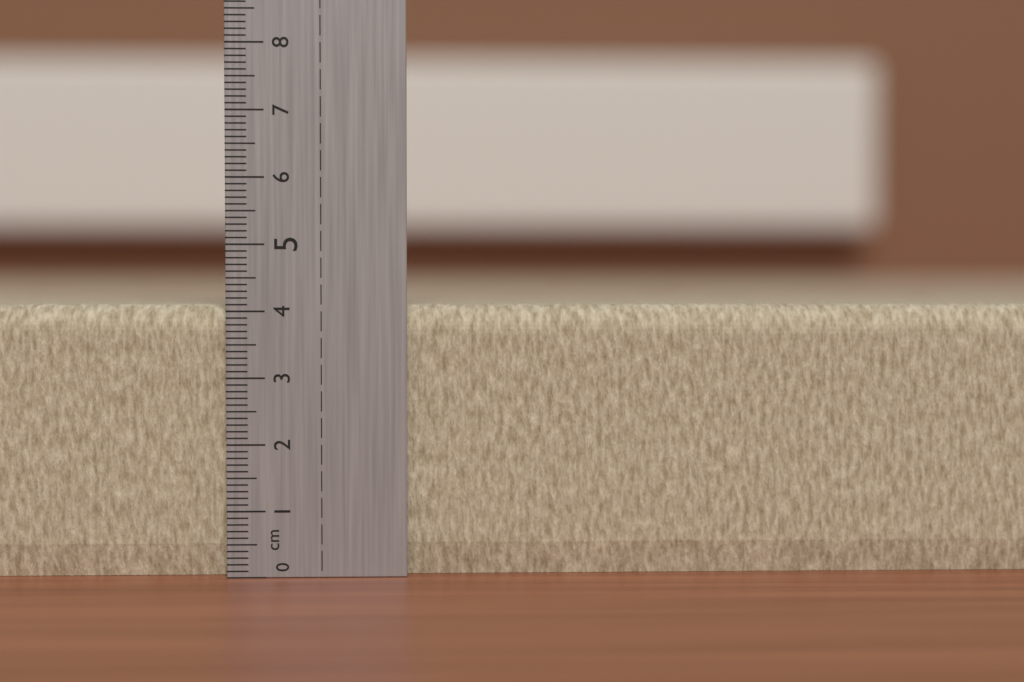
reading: 4.1 cm
